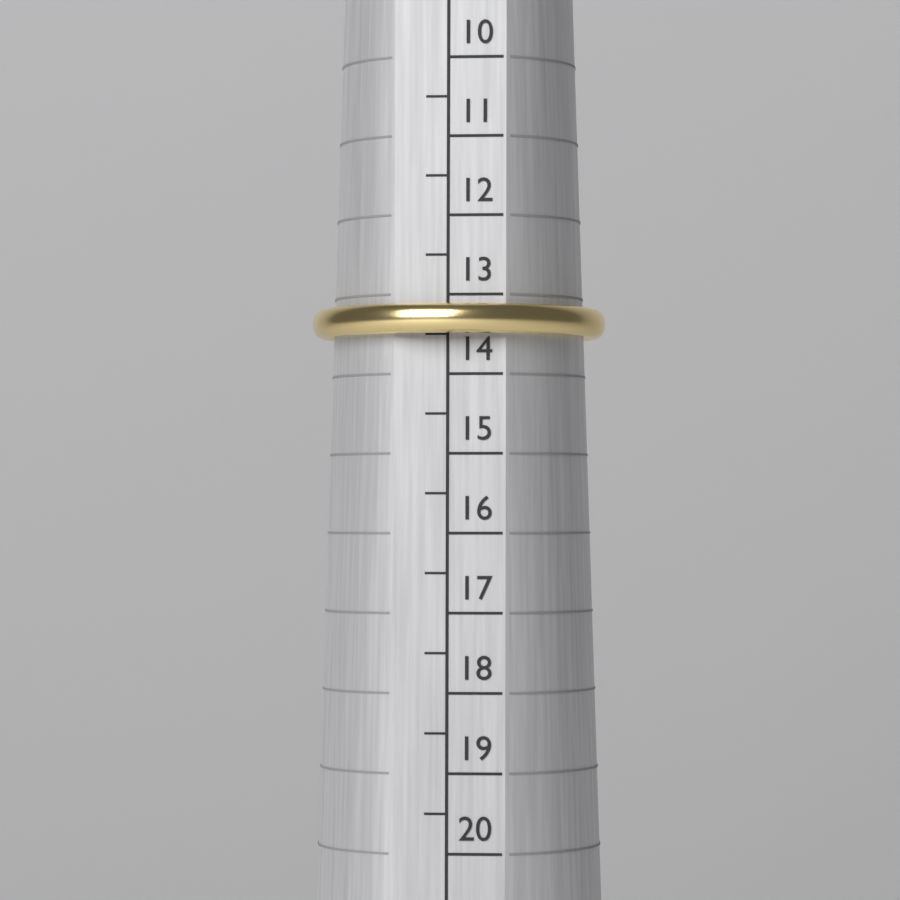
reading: 13.5 (no unit)
